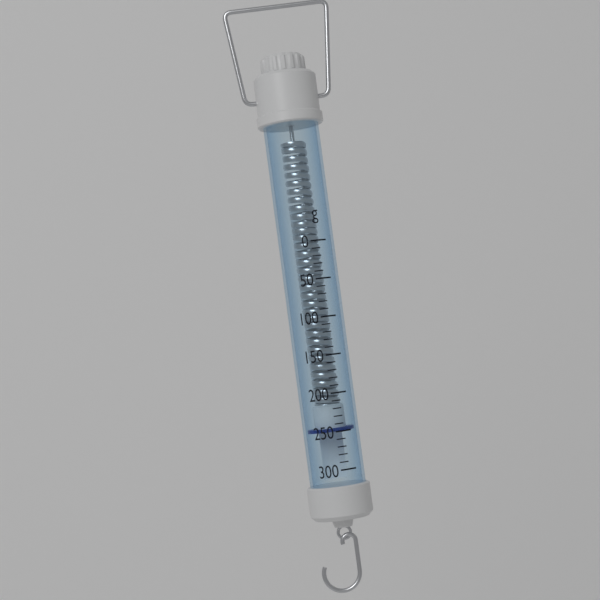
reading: 250 g
